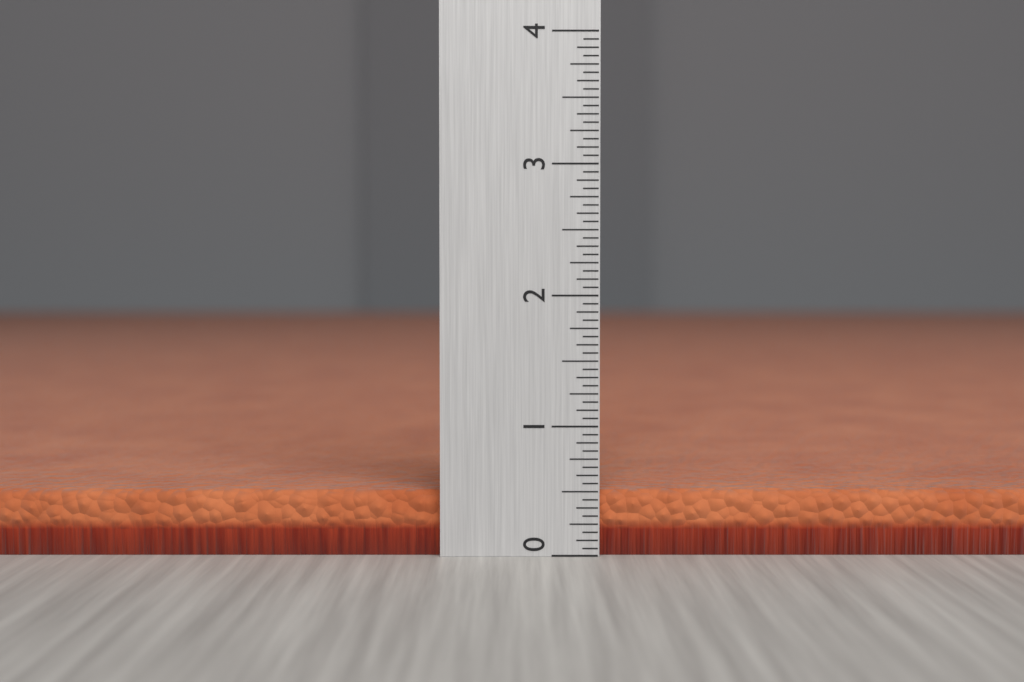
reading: 0.5000 (no unit)
